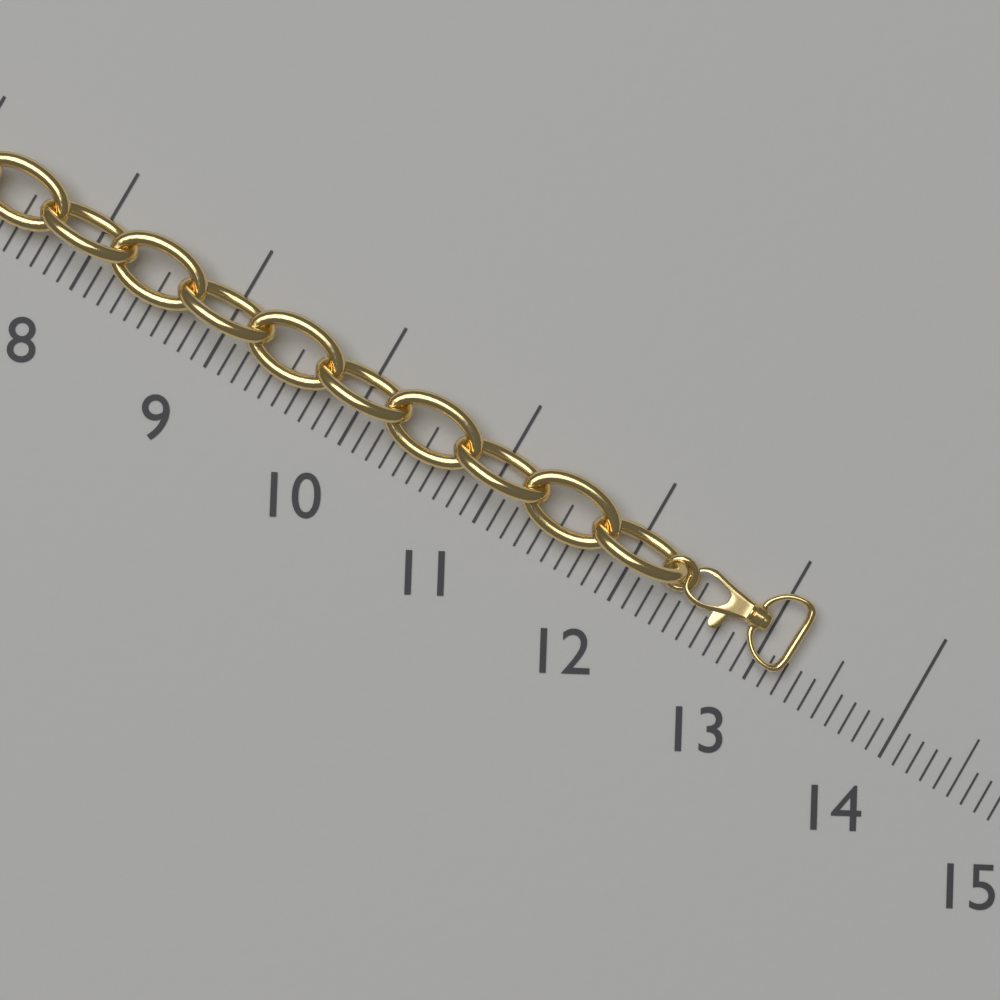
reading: 13.2 (no unit)
